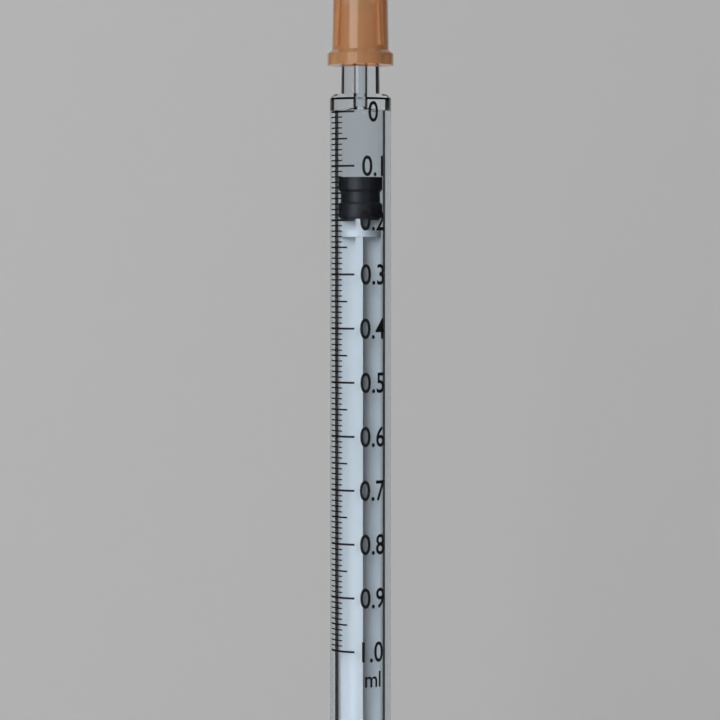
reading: 0.12 ml
